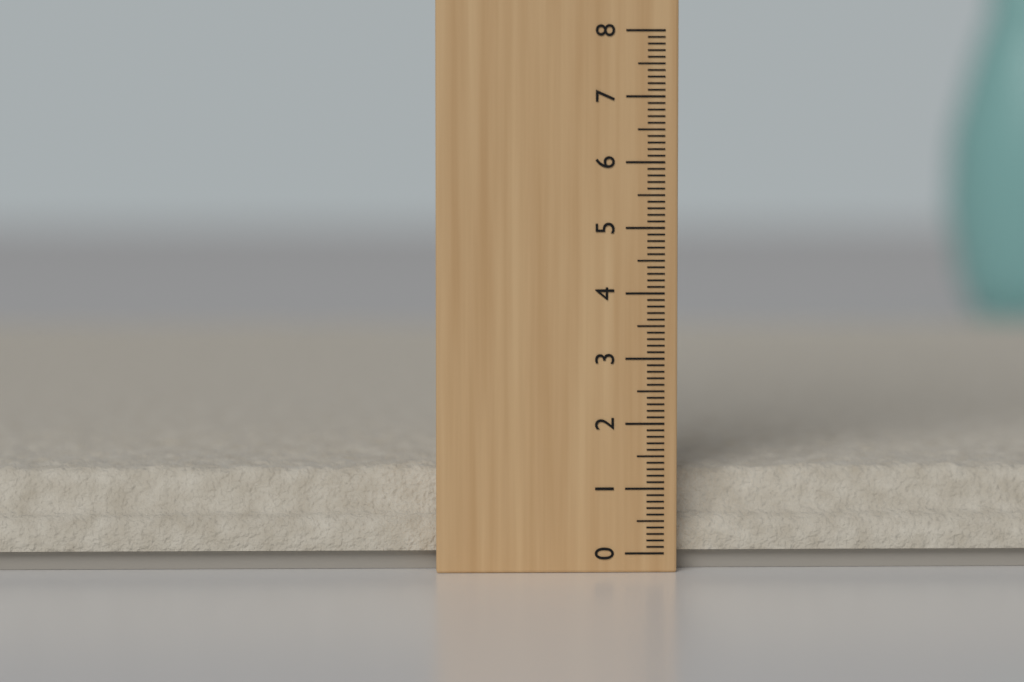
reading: 1.3 (no unit)
